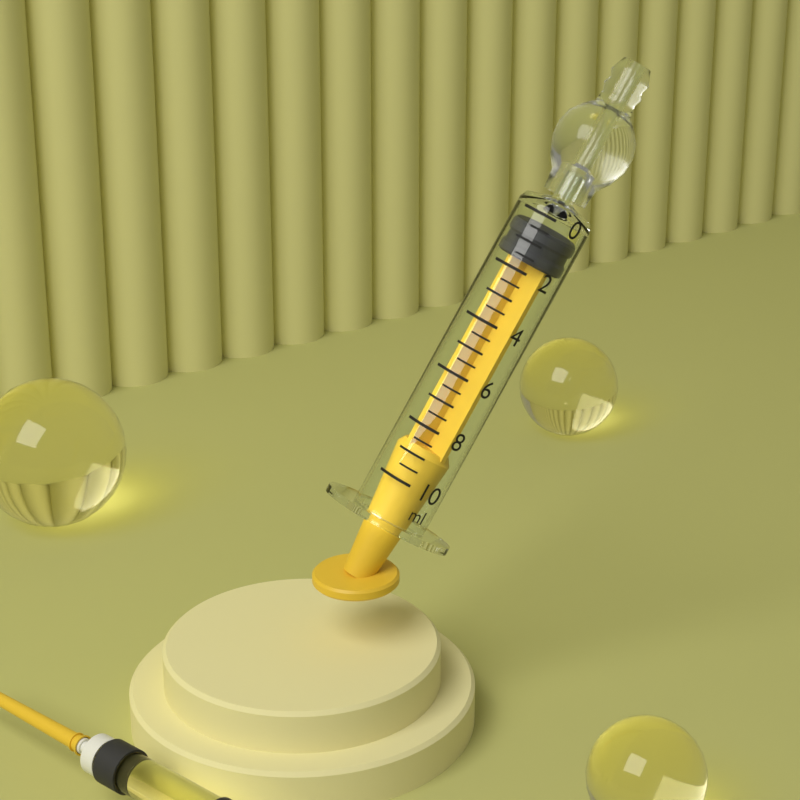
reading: 0.5 ml
